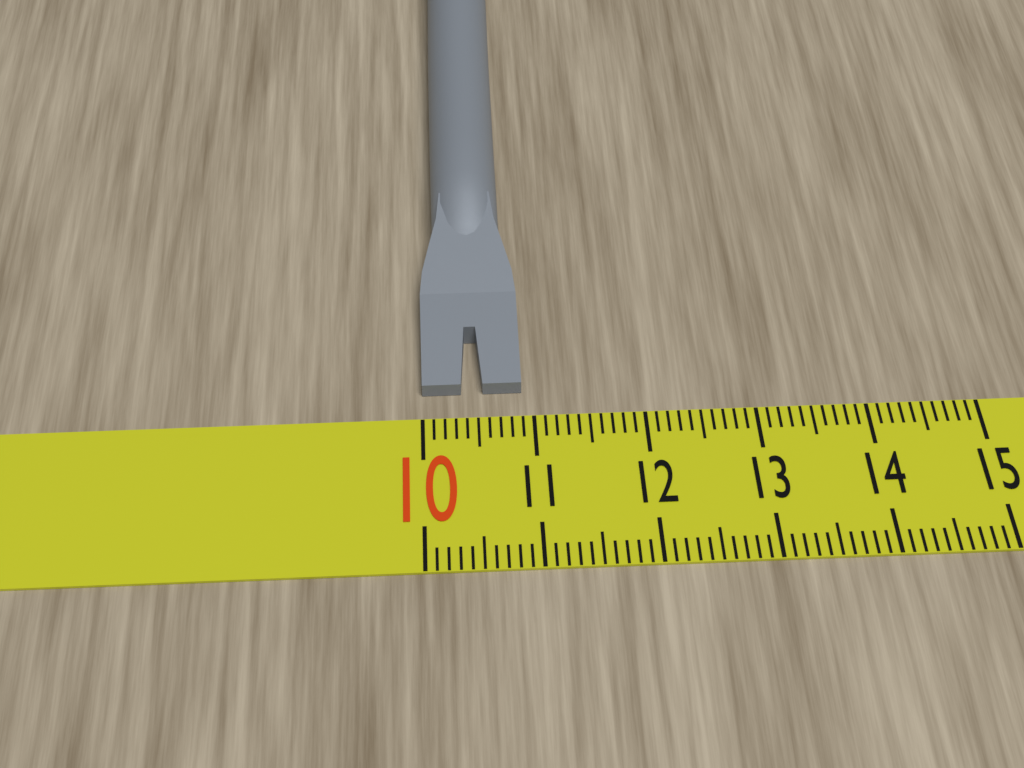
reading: 10.9 (no unit)
